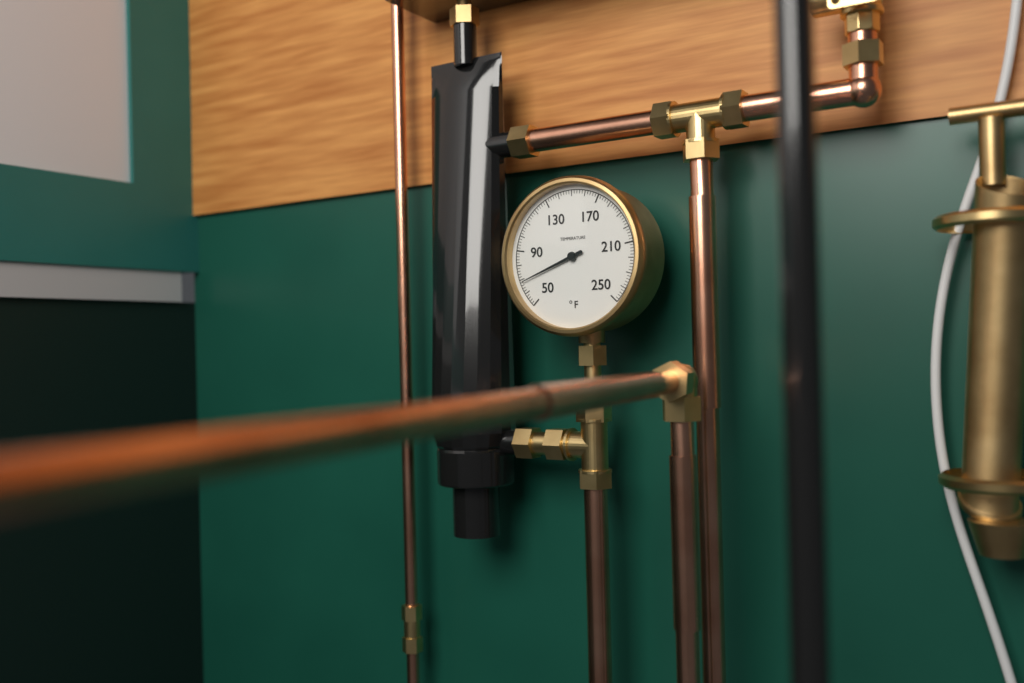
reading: 68 °F
